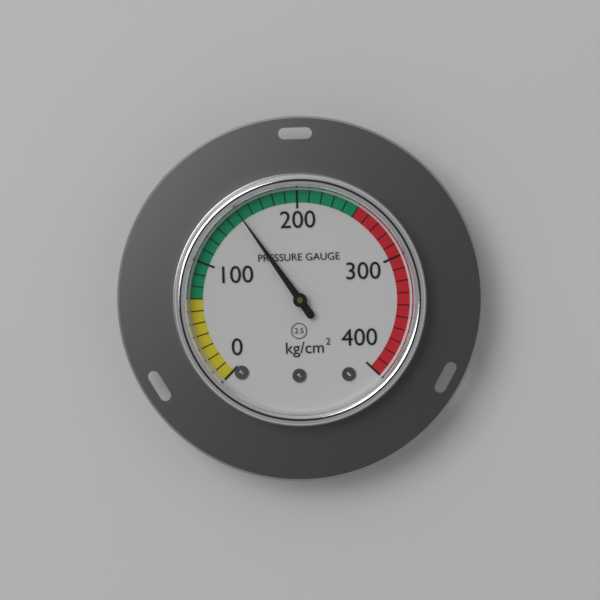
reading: 150 kg/cm²
